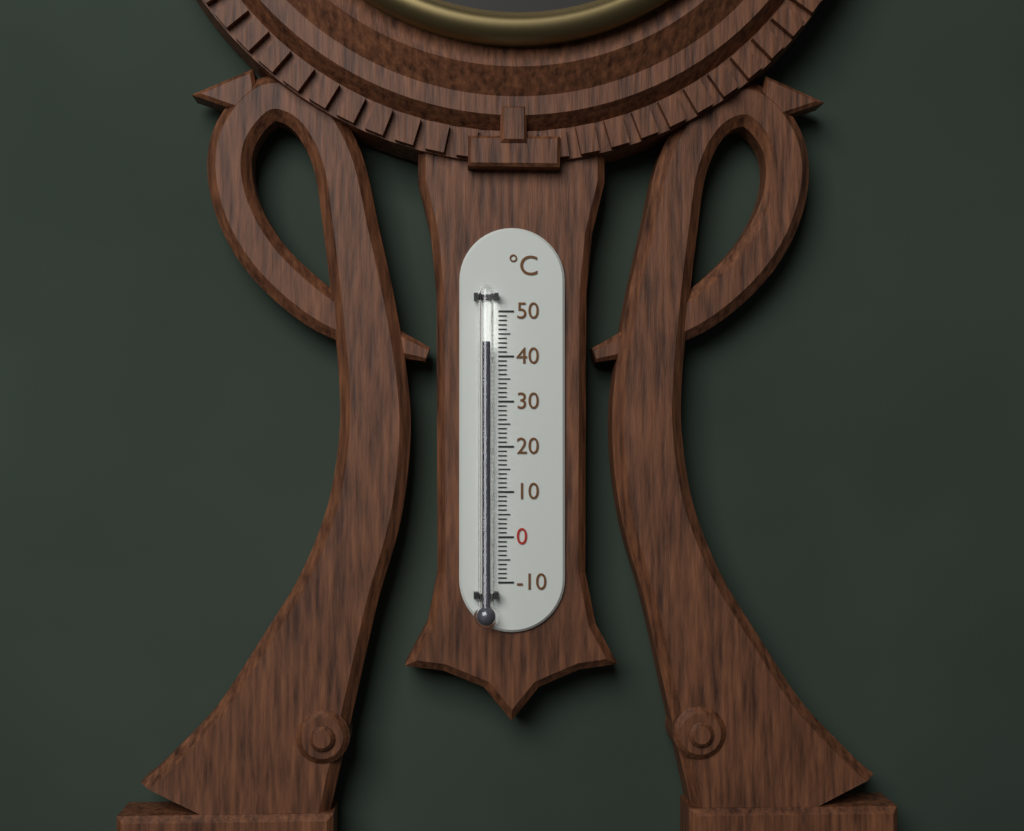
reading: 43 °C
